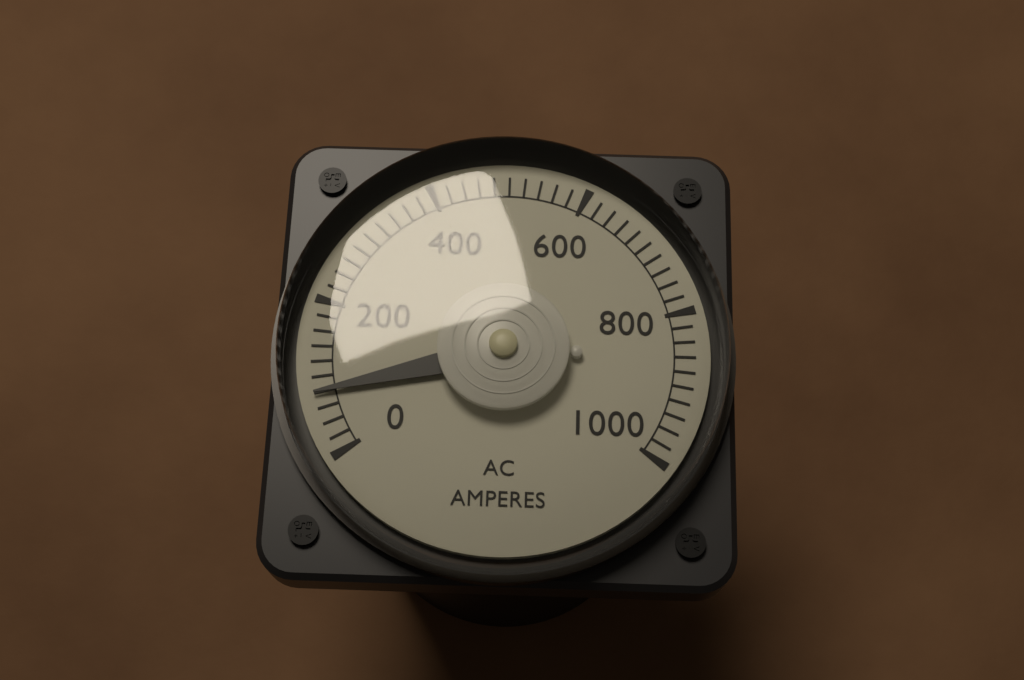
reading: 80 A
